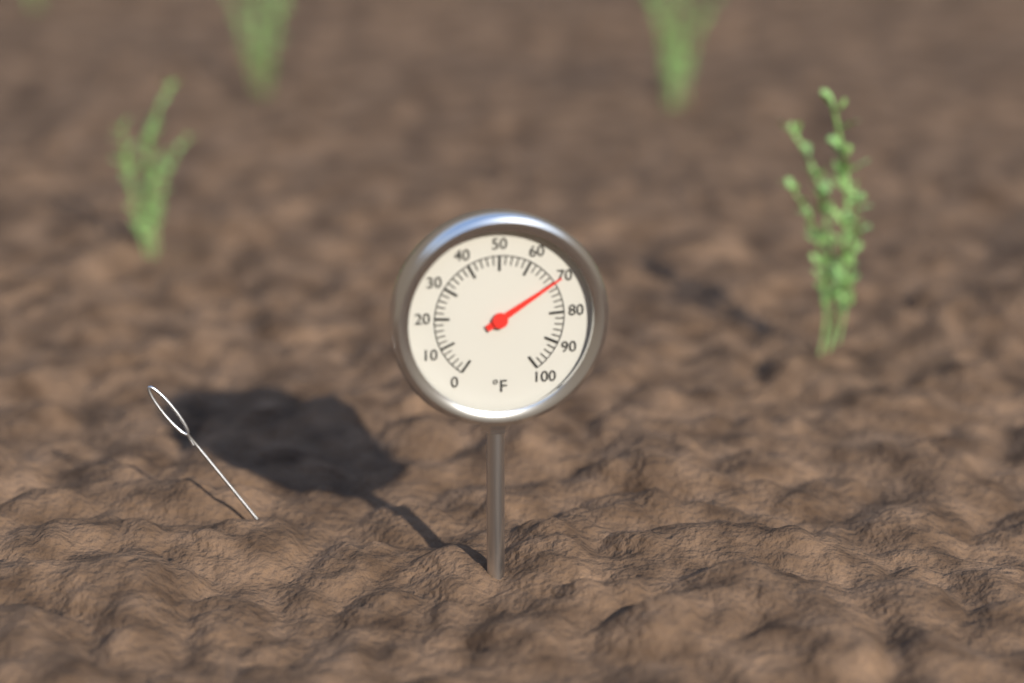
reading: 70 °F
